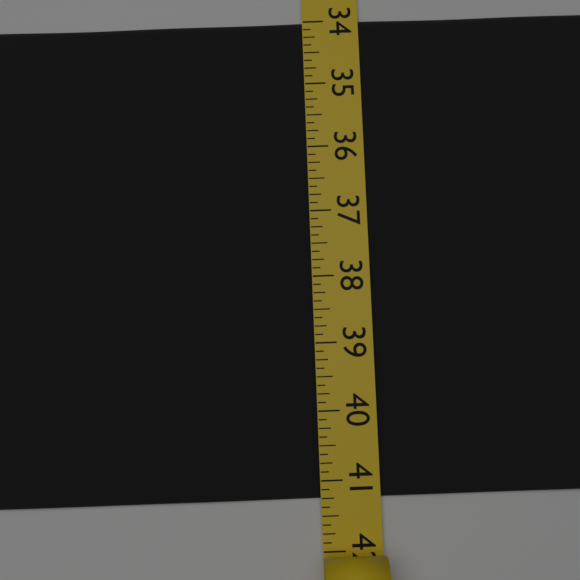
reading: 41.250 (no unit)
